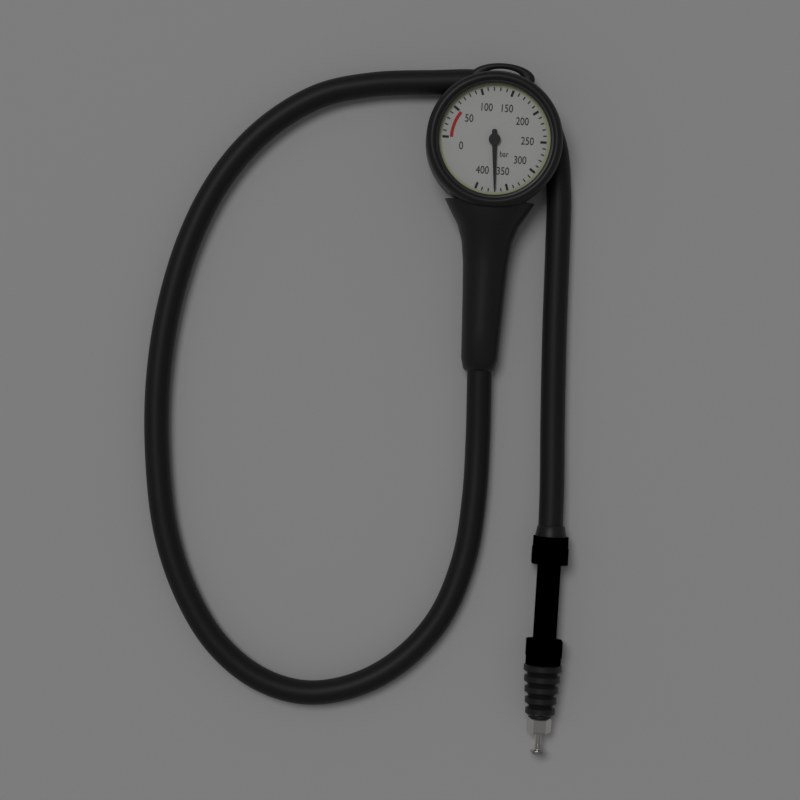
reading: 370 bar
